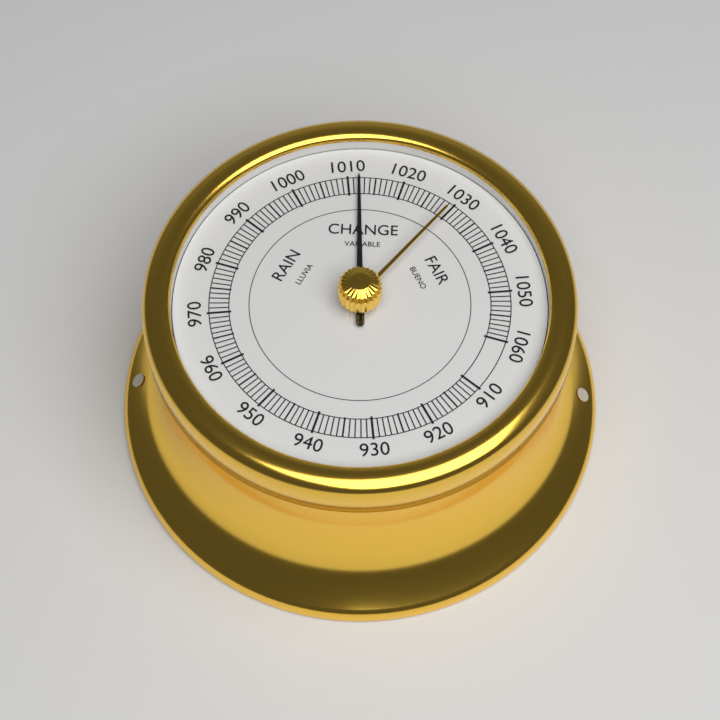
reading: 1012 (no unit)
